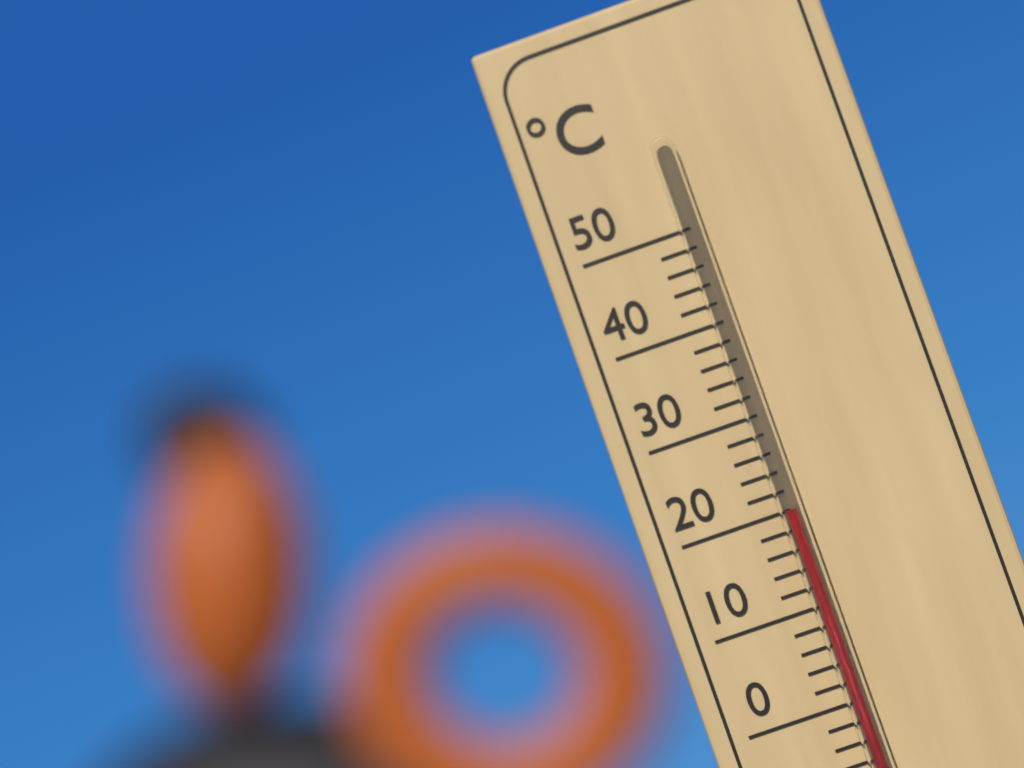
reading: 20 °C
